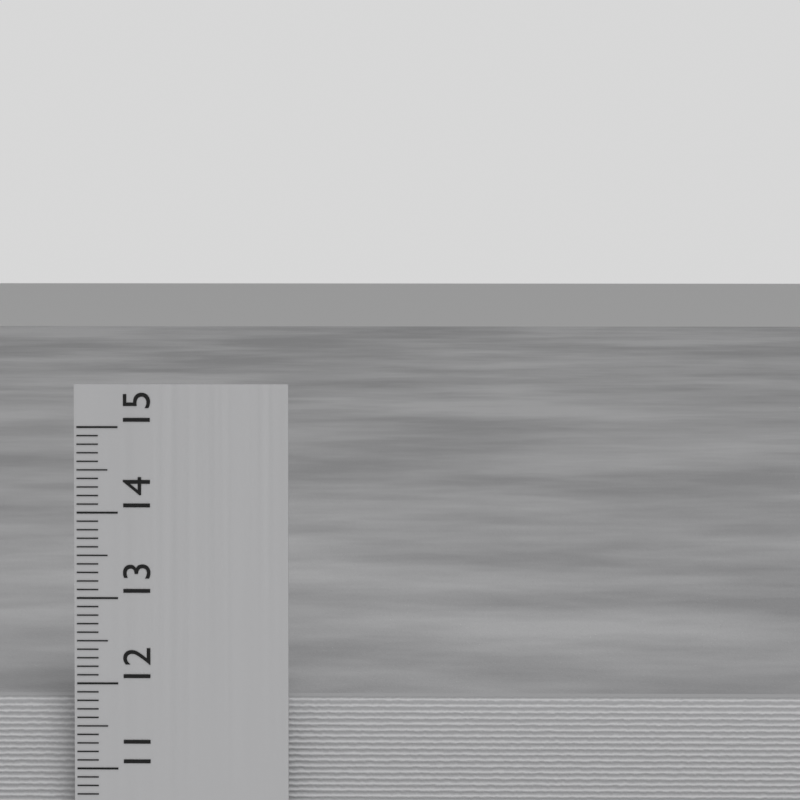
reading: 11.8 cm
